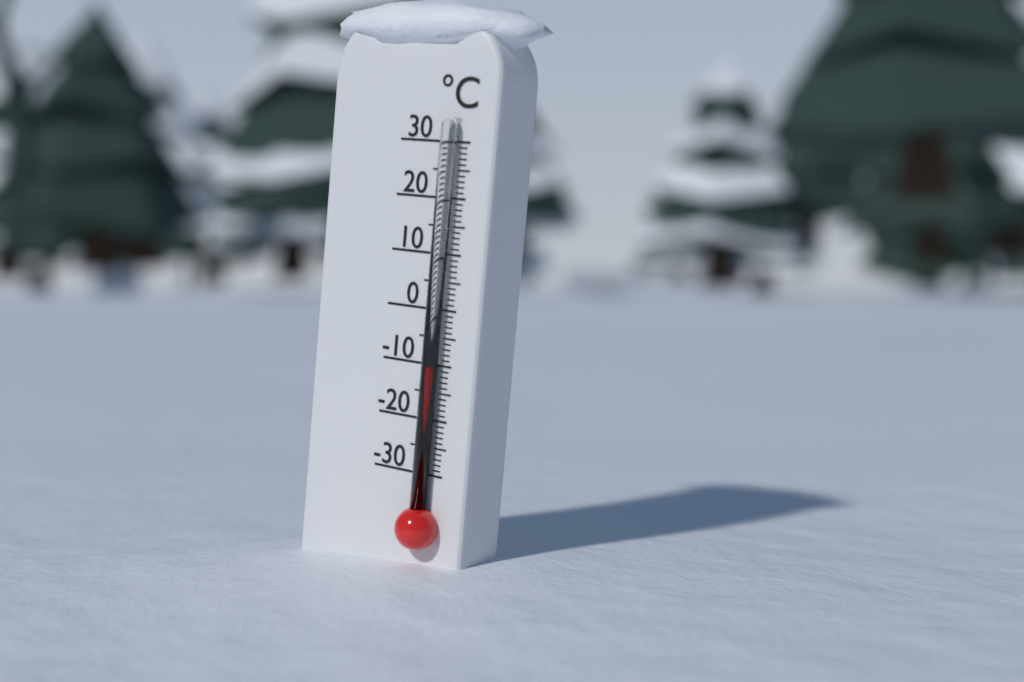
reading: -10 °C
